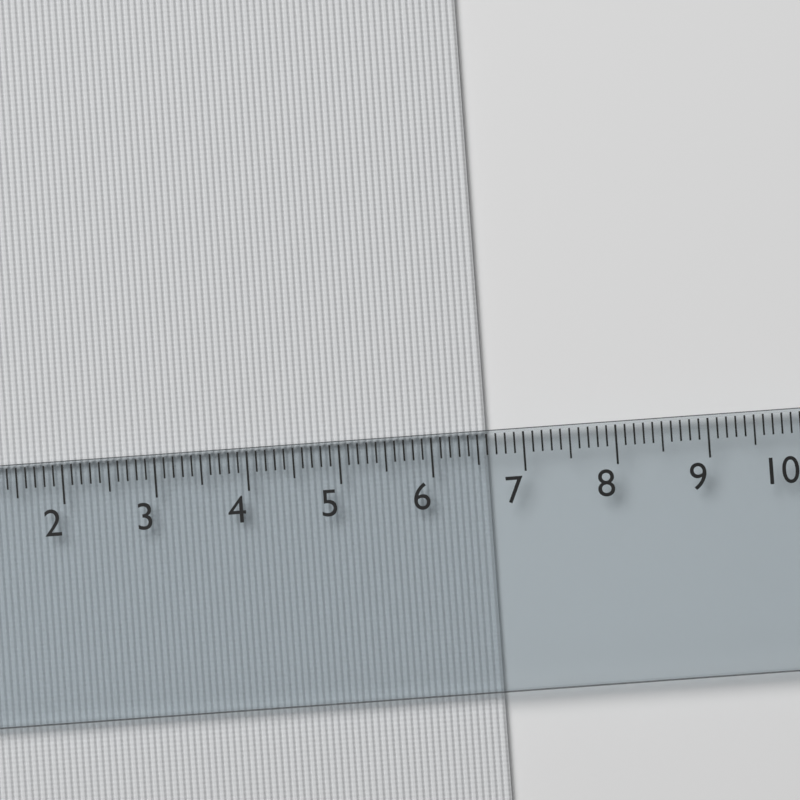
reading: 6.6 cm
